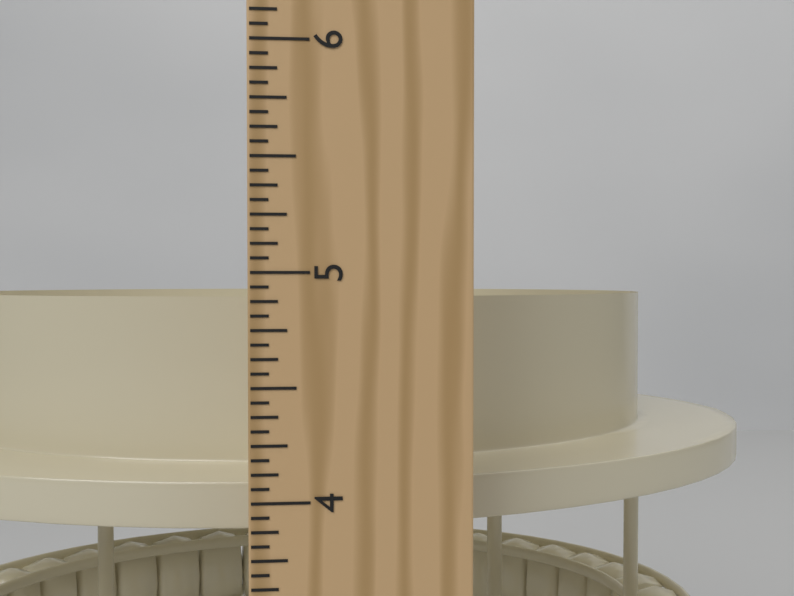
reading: 4.8750 in
